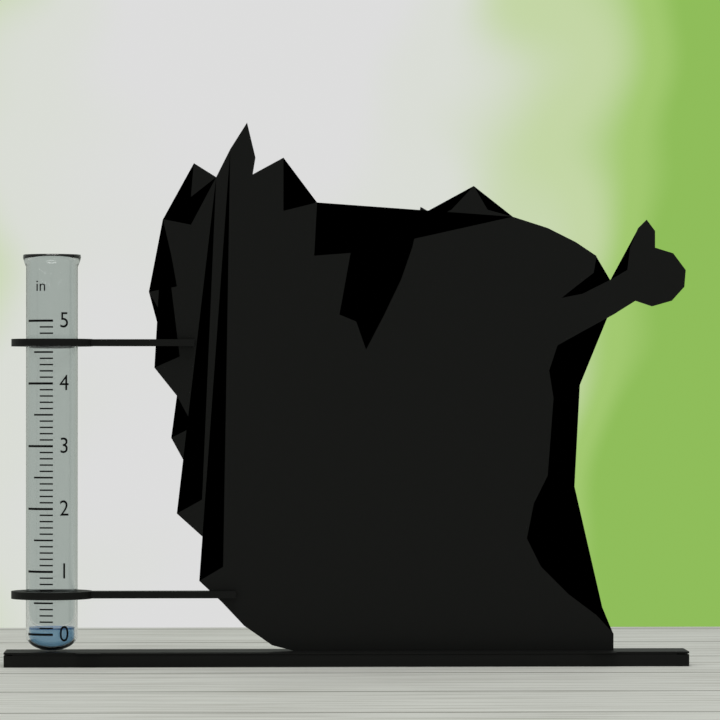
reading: 0.1 in
